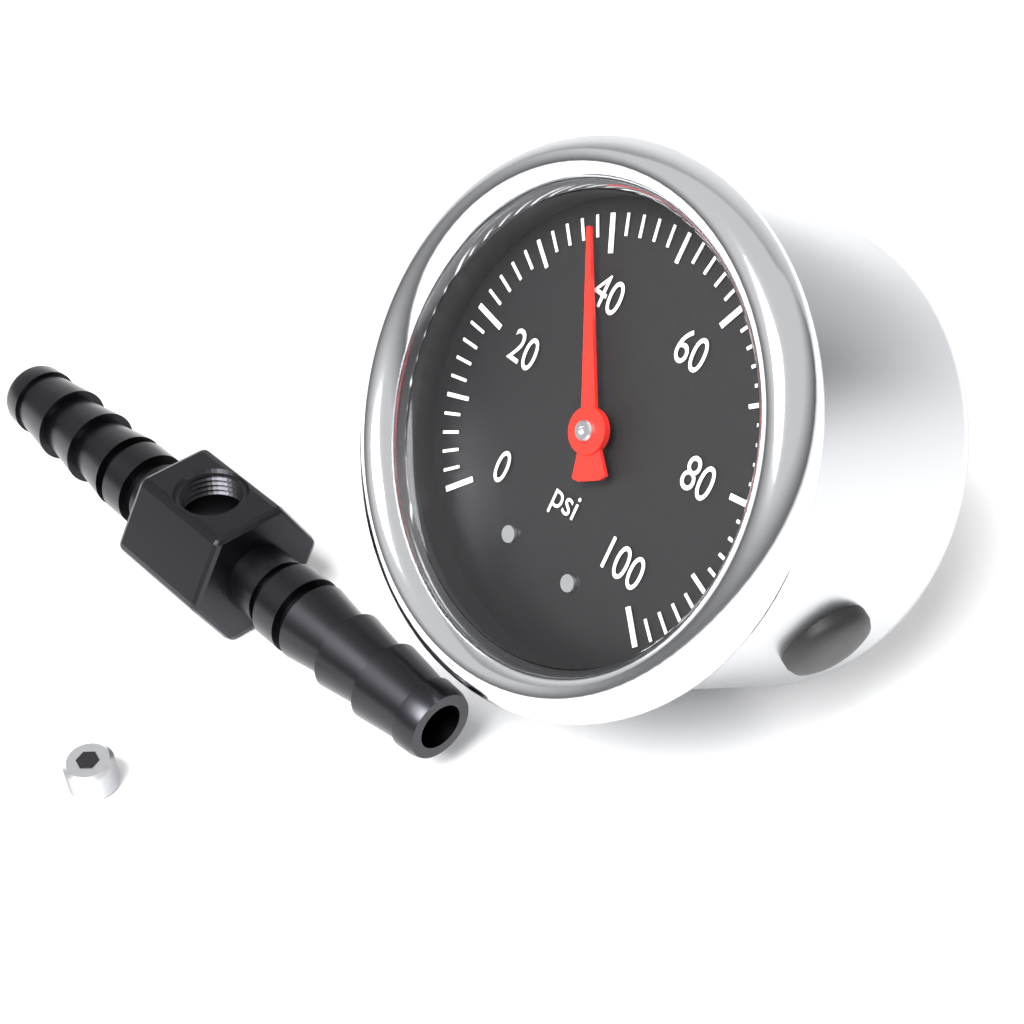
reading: 38 psi
